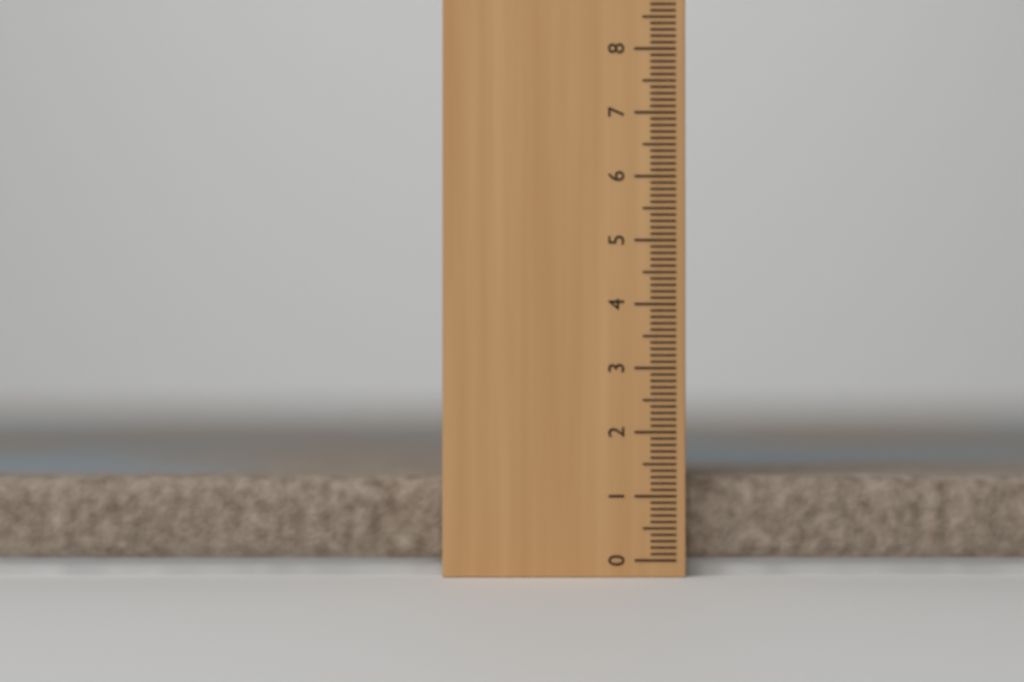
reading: 1.3 cm
